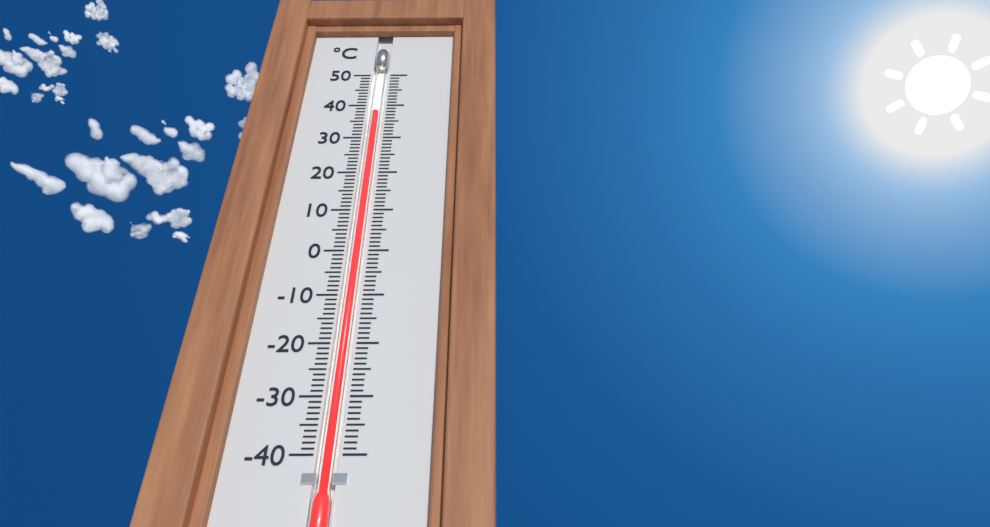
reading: 38 °C
